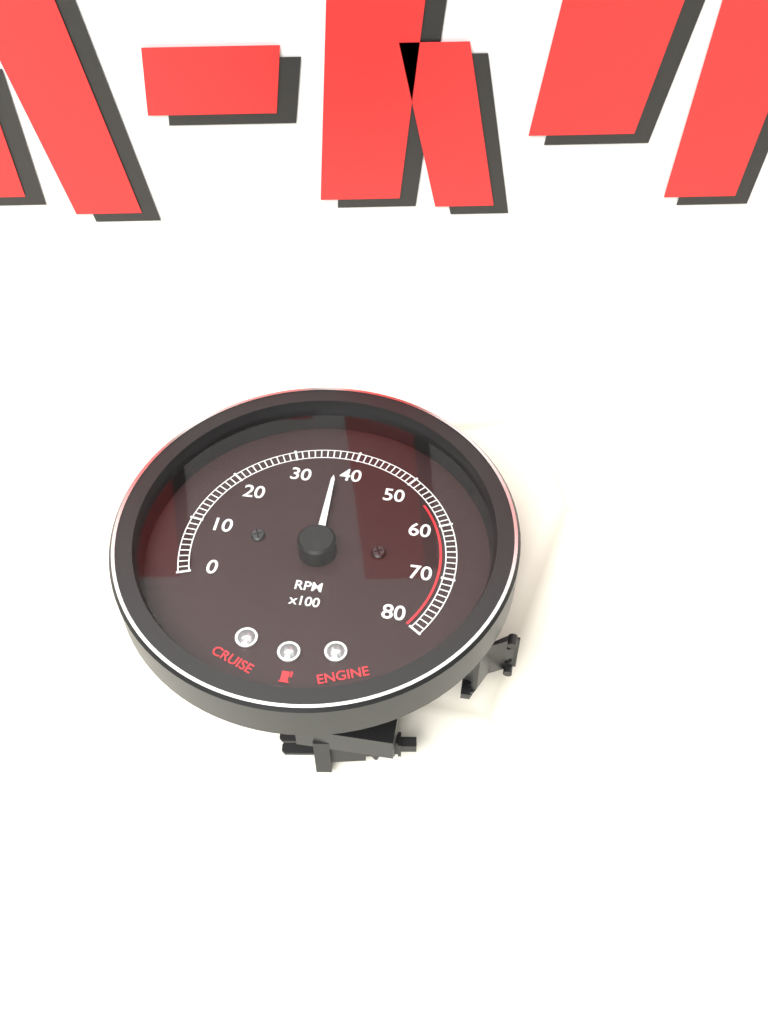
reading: 3700 RPM
